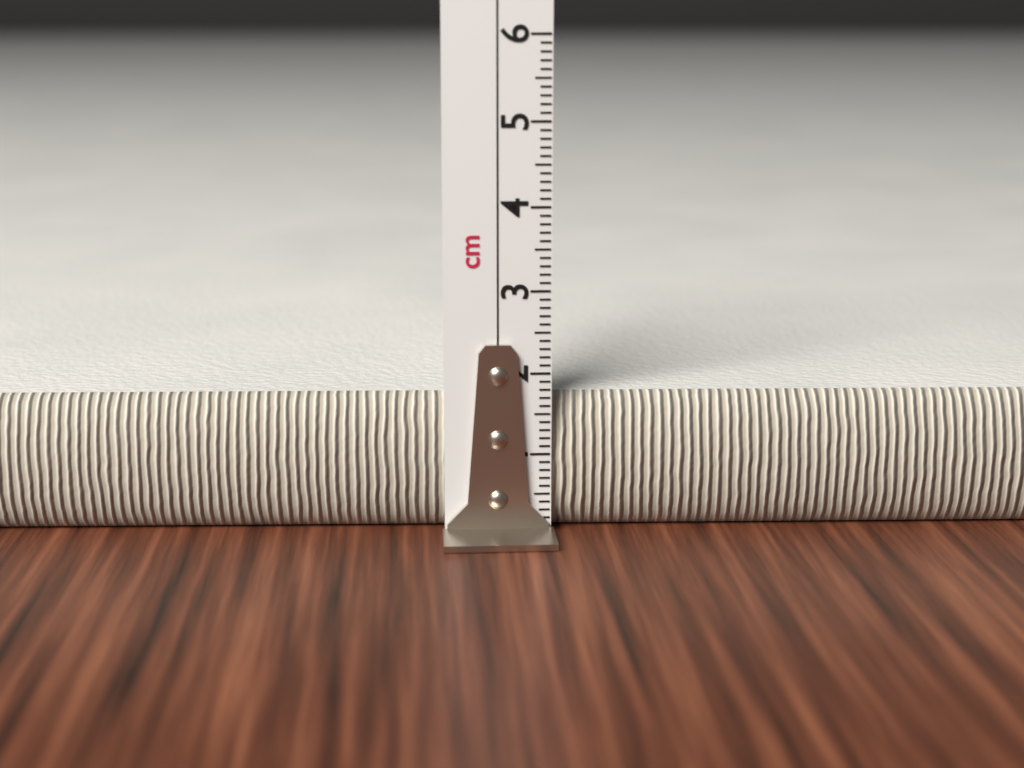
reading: 1.7 cm
